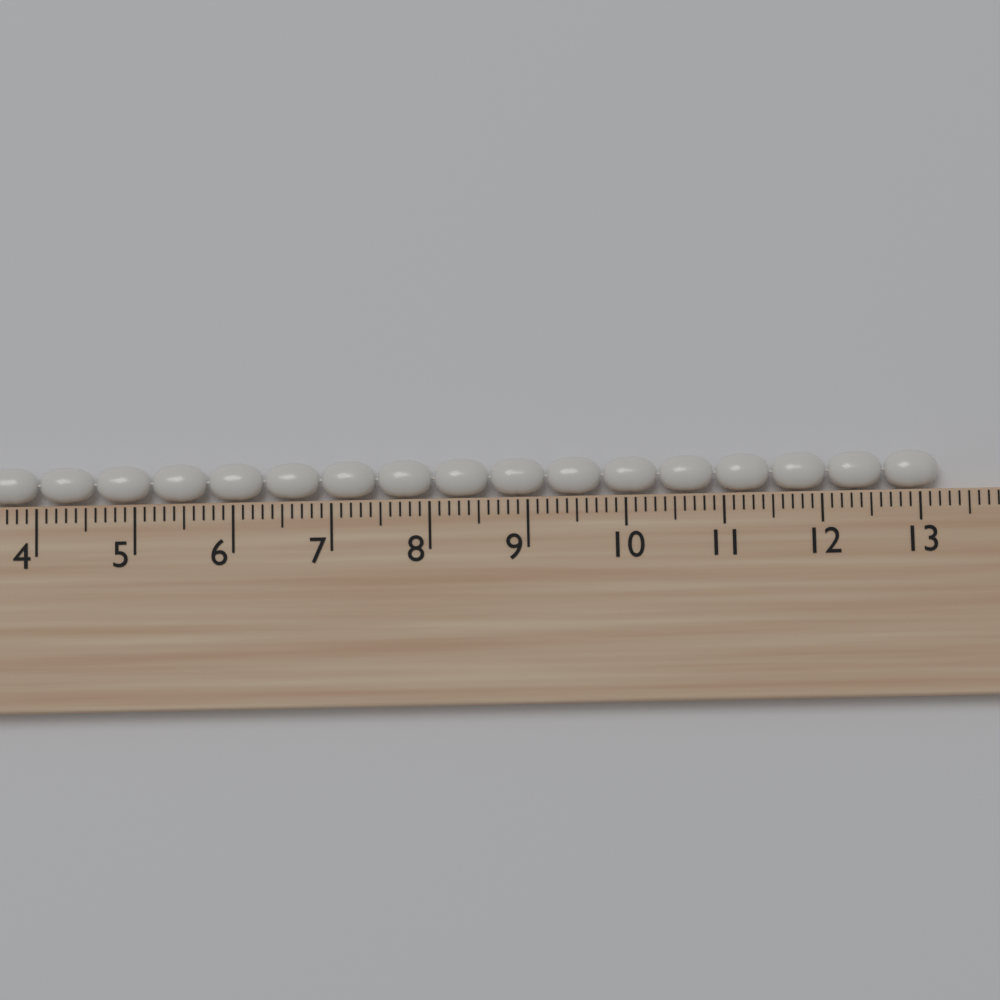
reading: 13.2 cm
